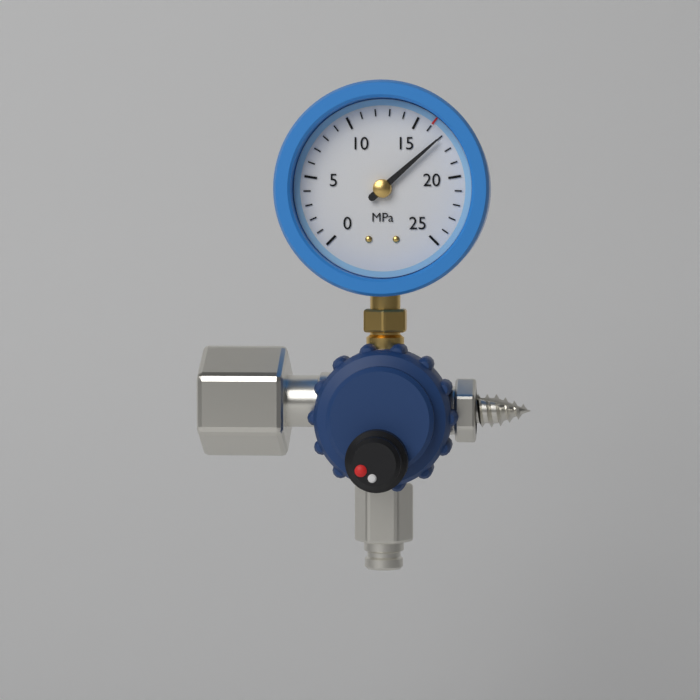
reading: 17 MPa
